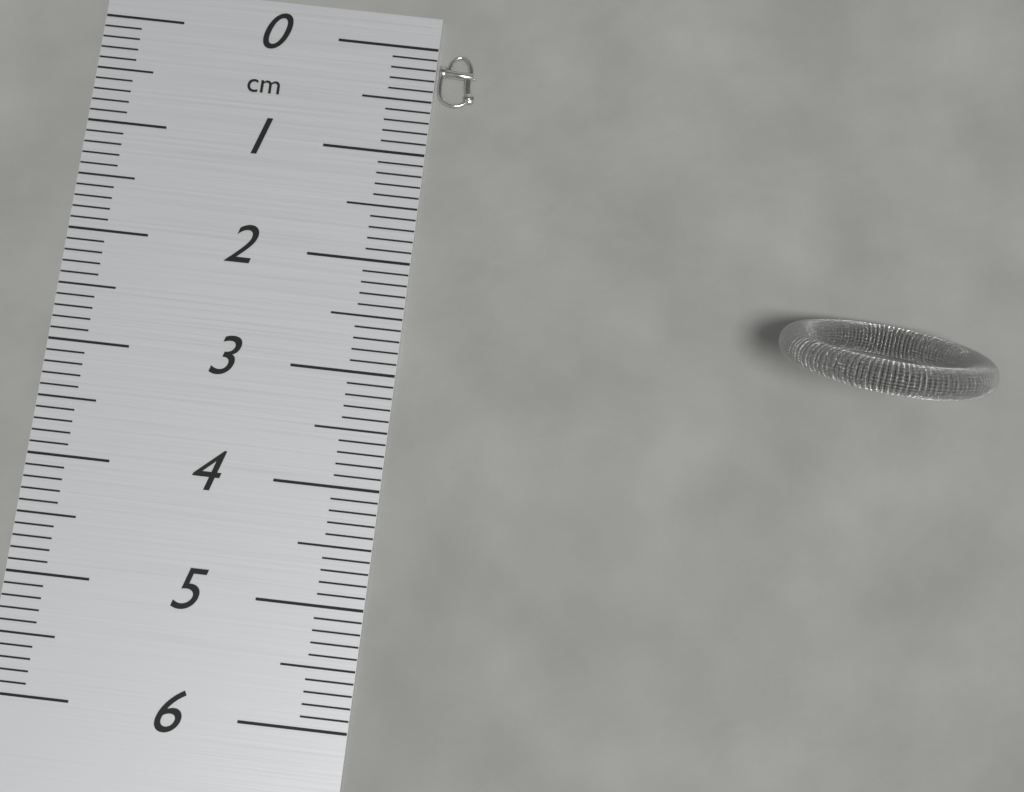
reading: 0.5 cm
